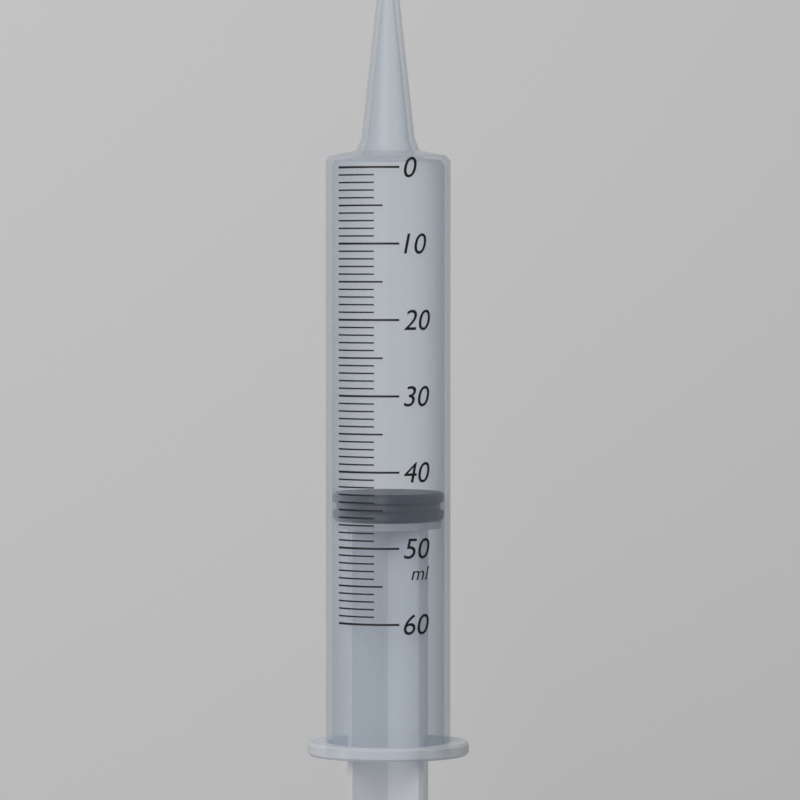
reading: 43 ml
